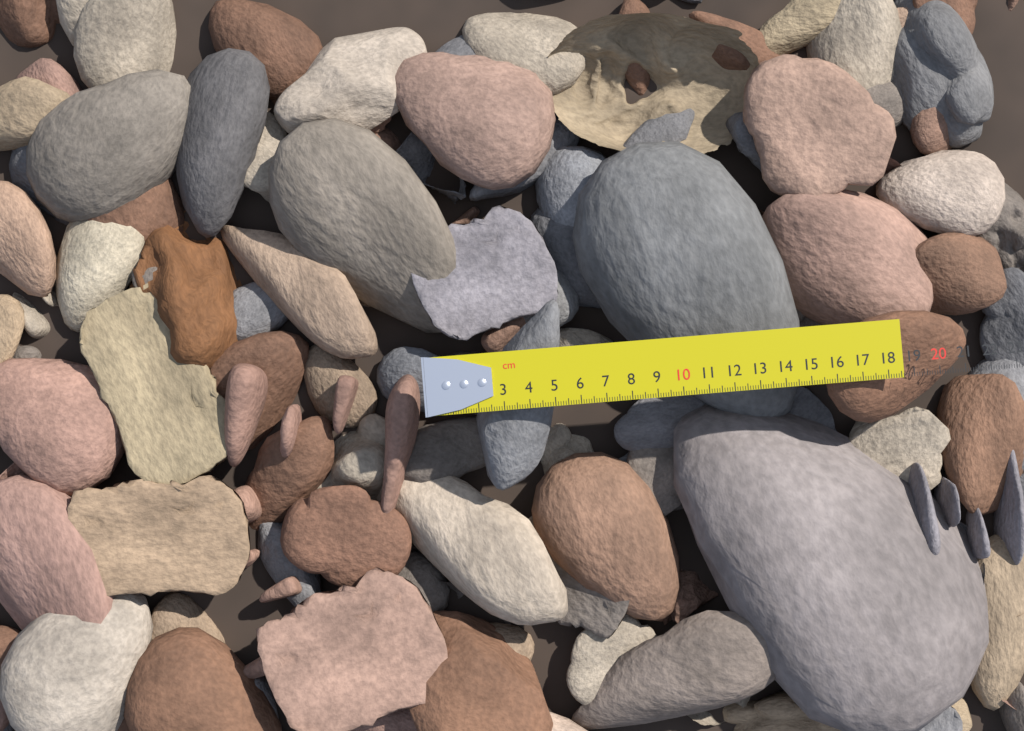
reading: 18.6 cm
